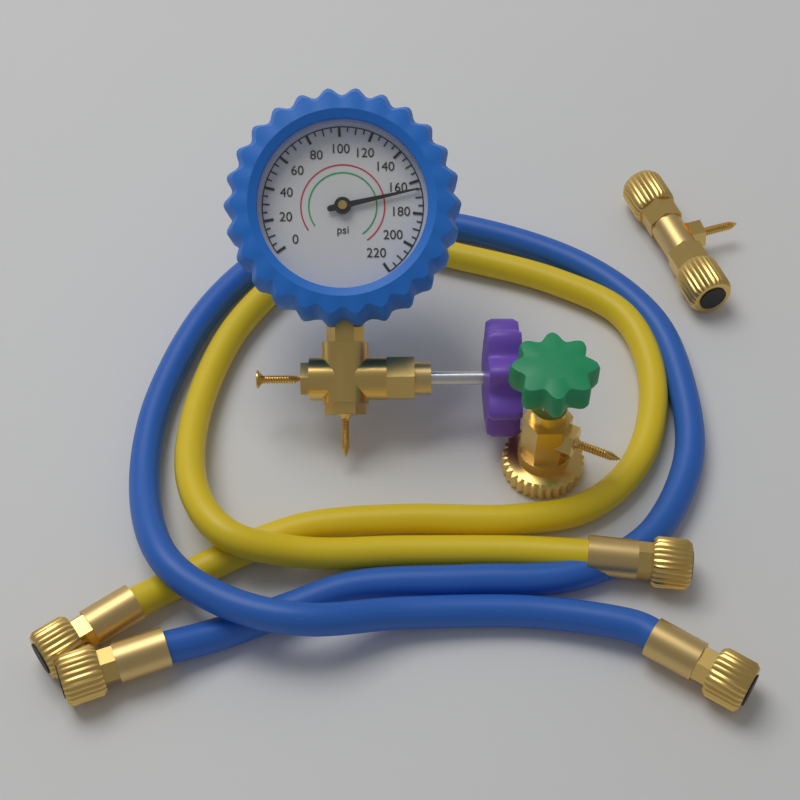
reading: 165 psi
